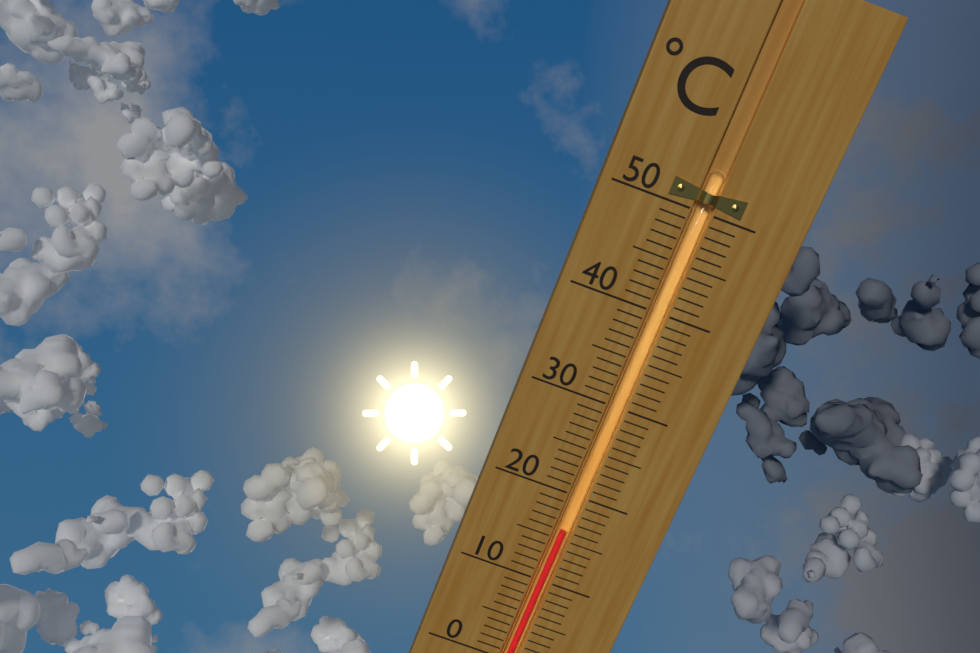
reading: 16 °C
